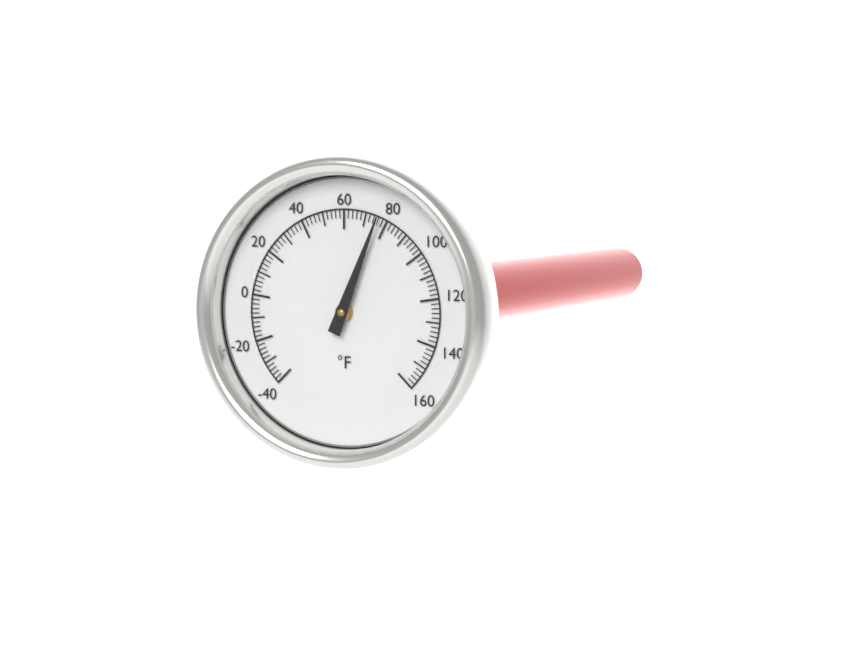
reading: 76 °F
